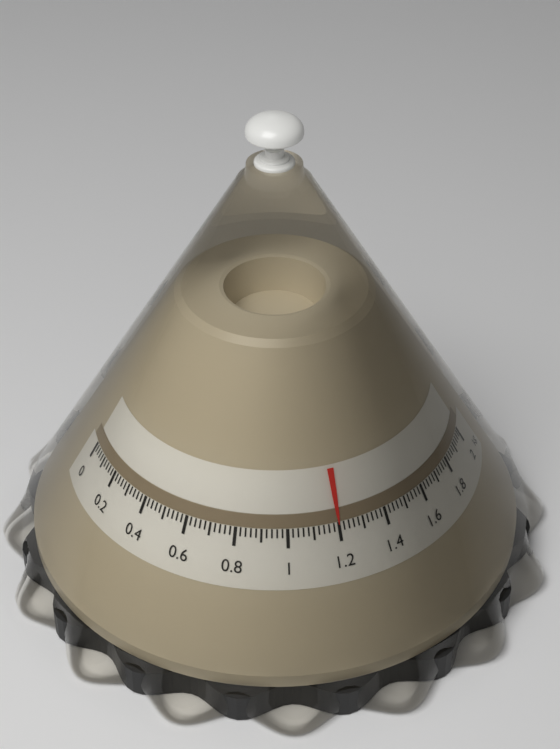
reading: 1.20 kg
